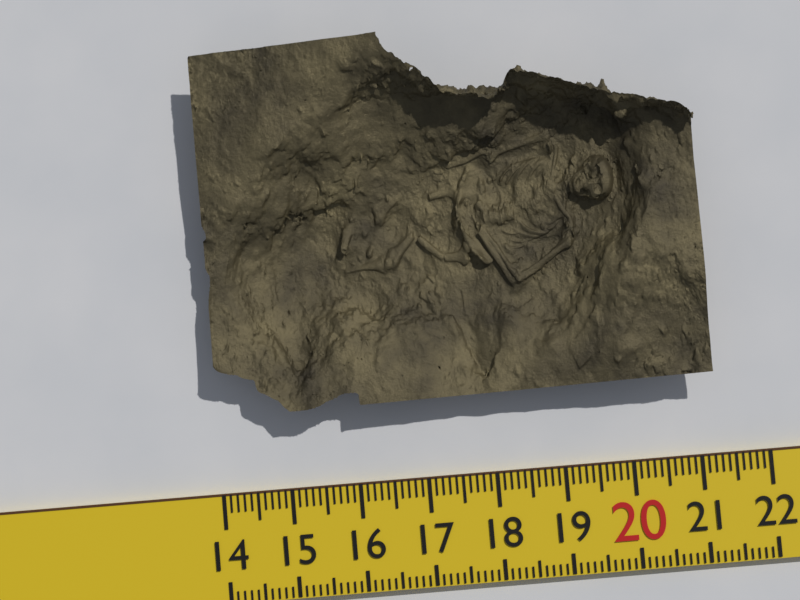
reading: 21.2 (no unit)
